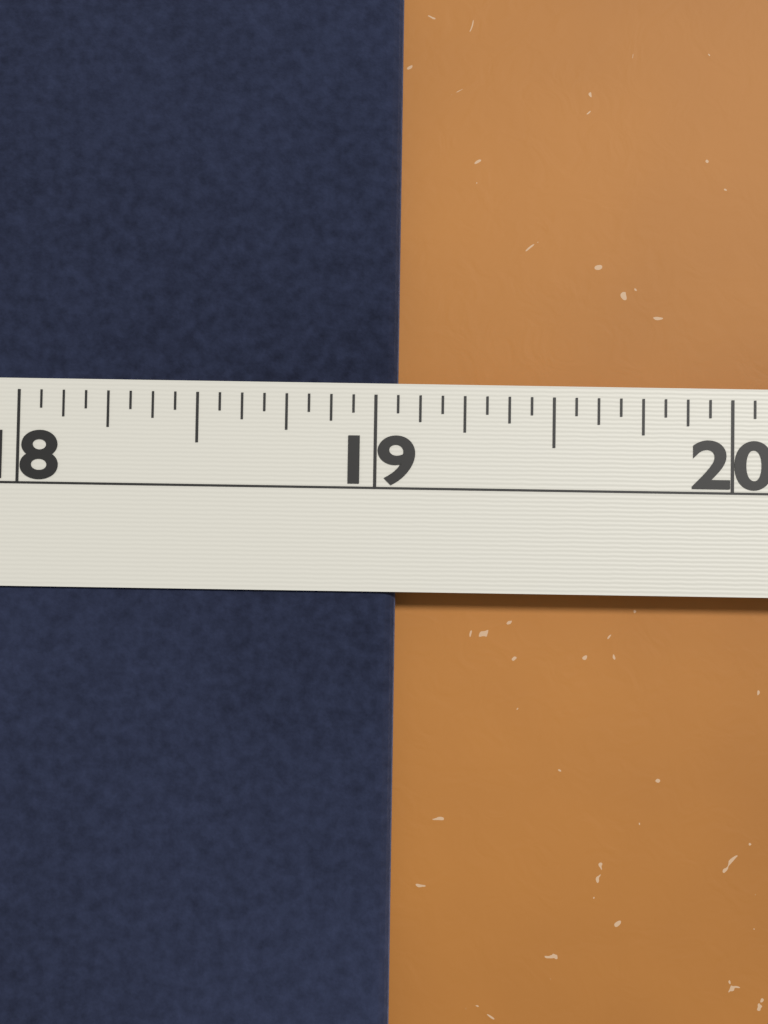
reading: 19.0625 in
